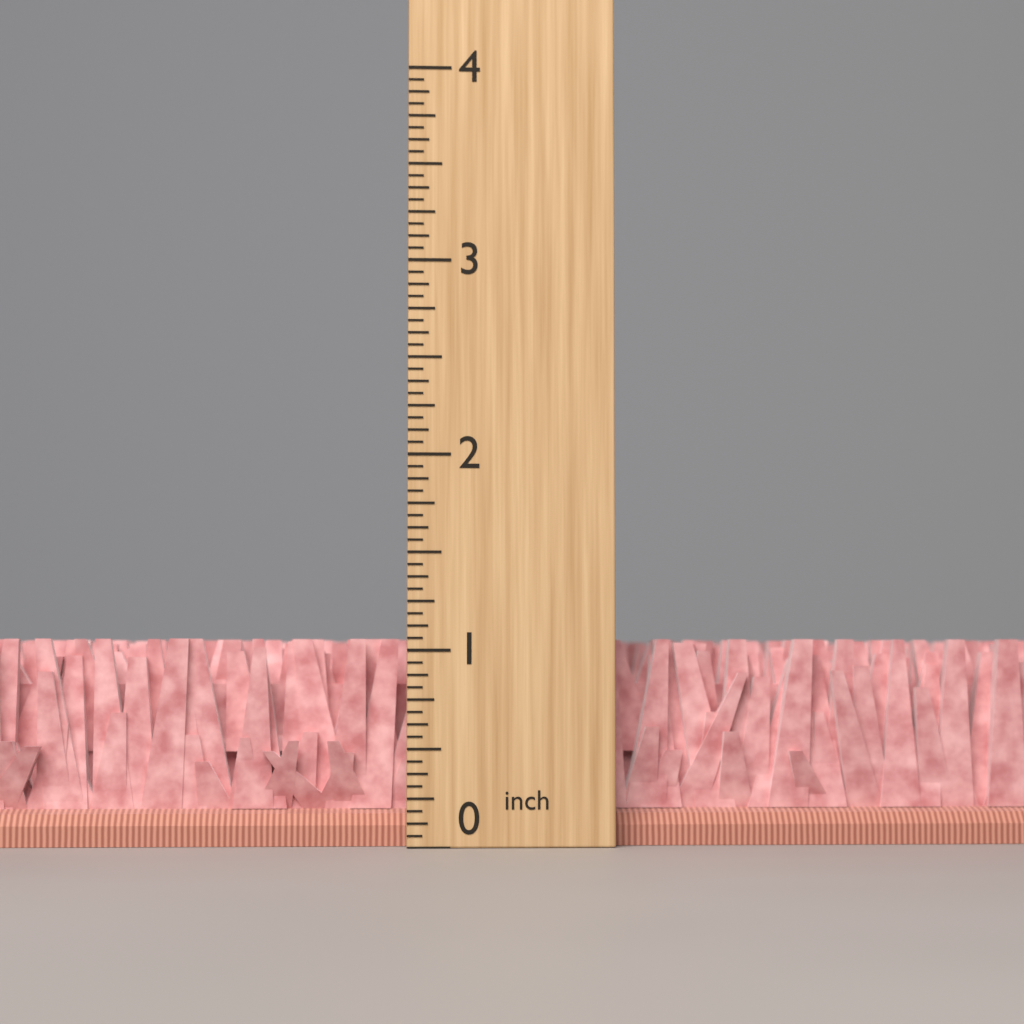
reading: 1.0625 inch
